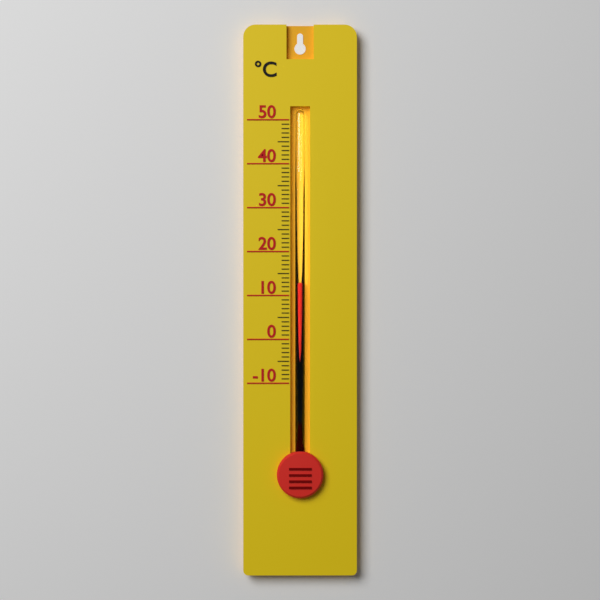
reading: 13 °C
